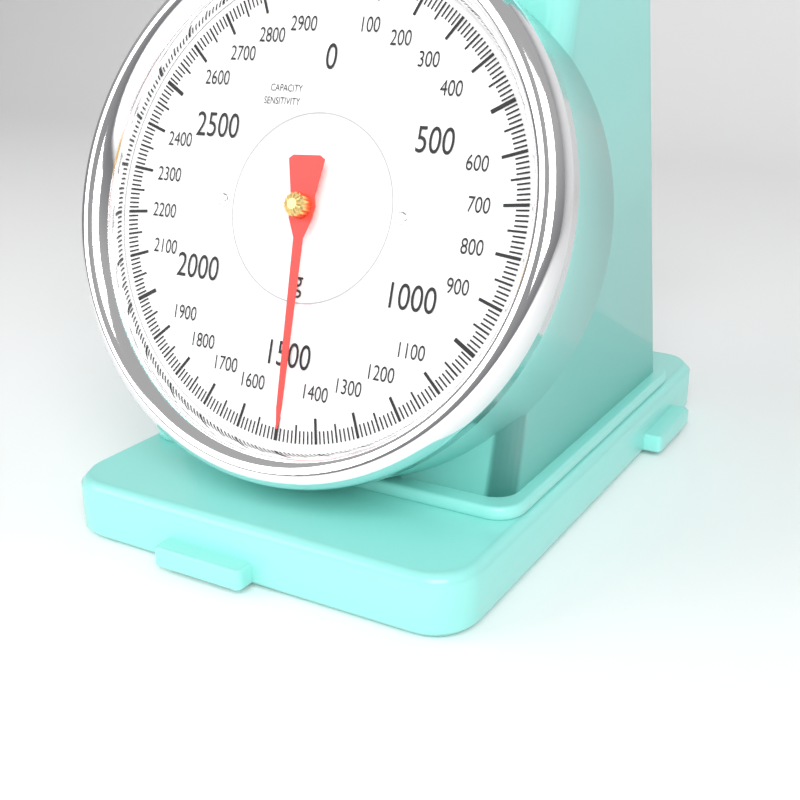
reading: 1480 g
